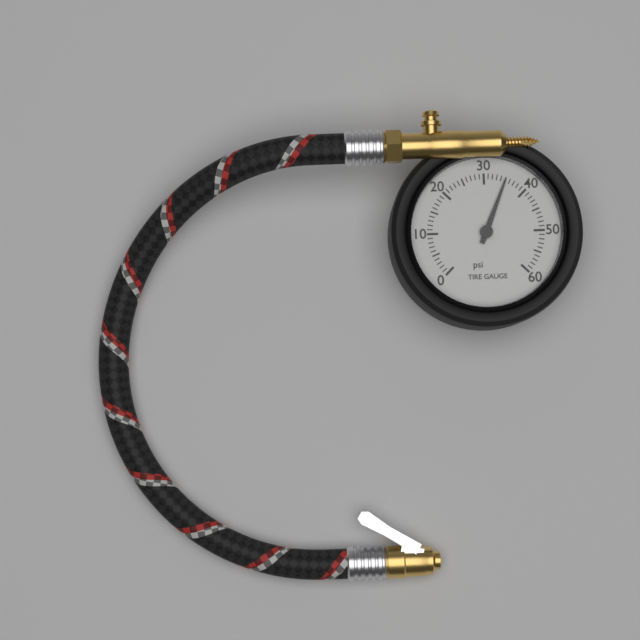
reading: 35 psi
